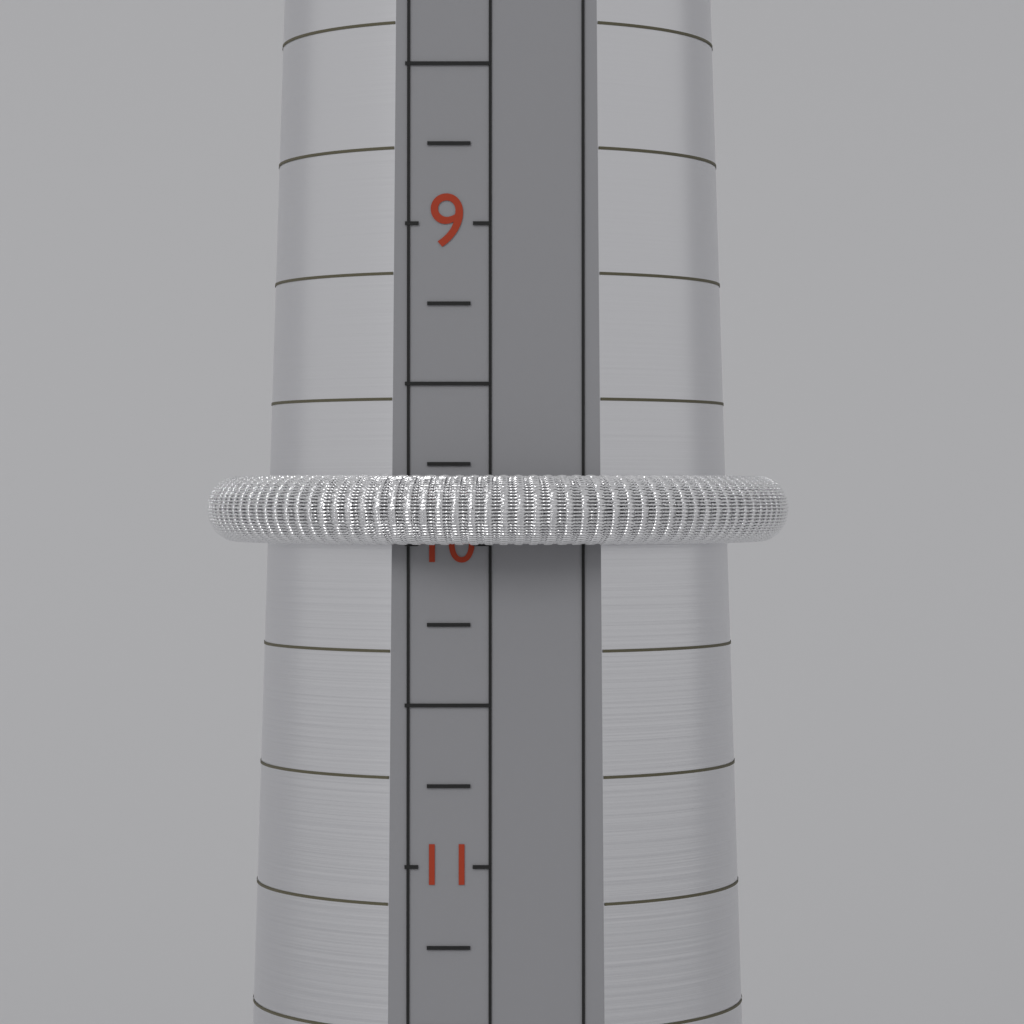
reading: 10.00 (no unit)
